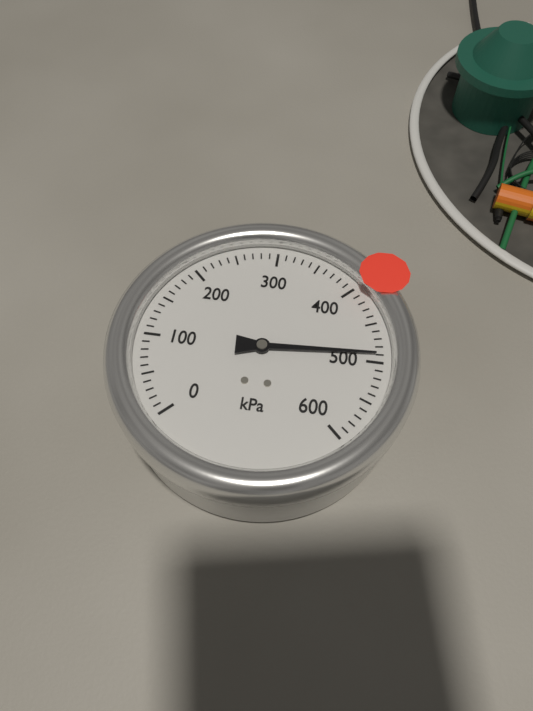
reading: 490 kPa
